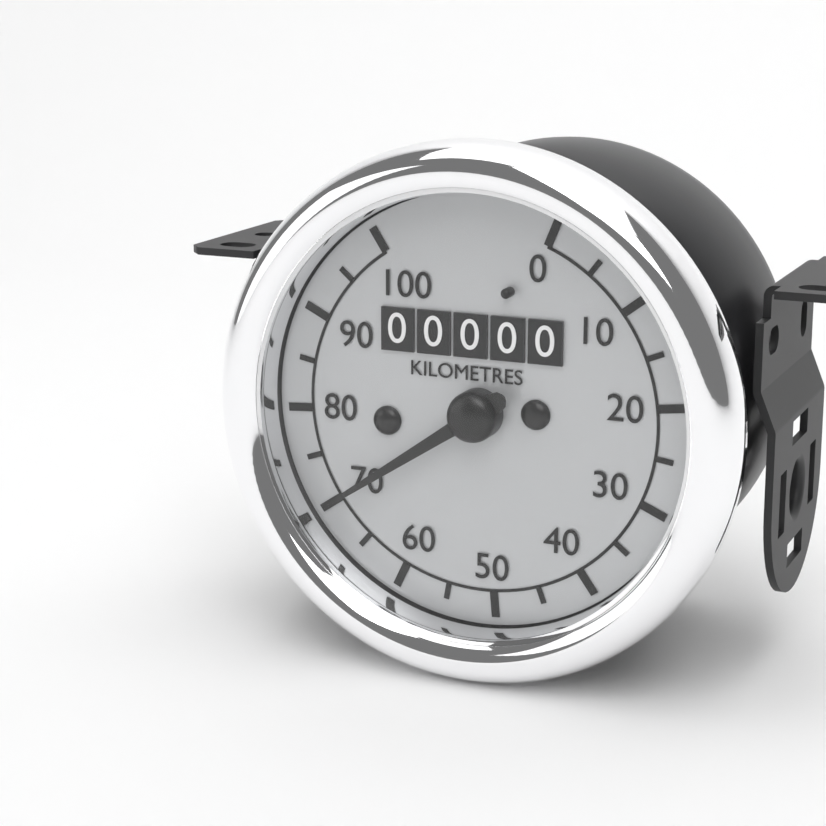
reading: 70 km/h
